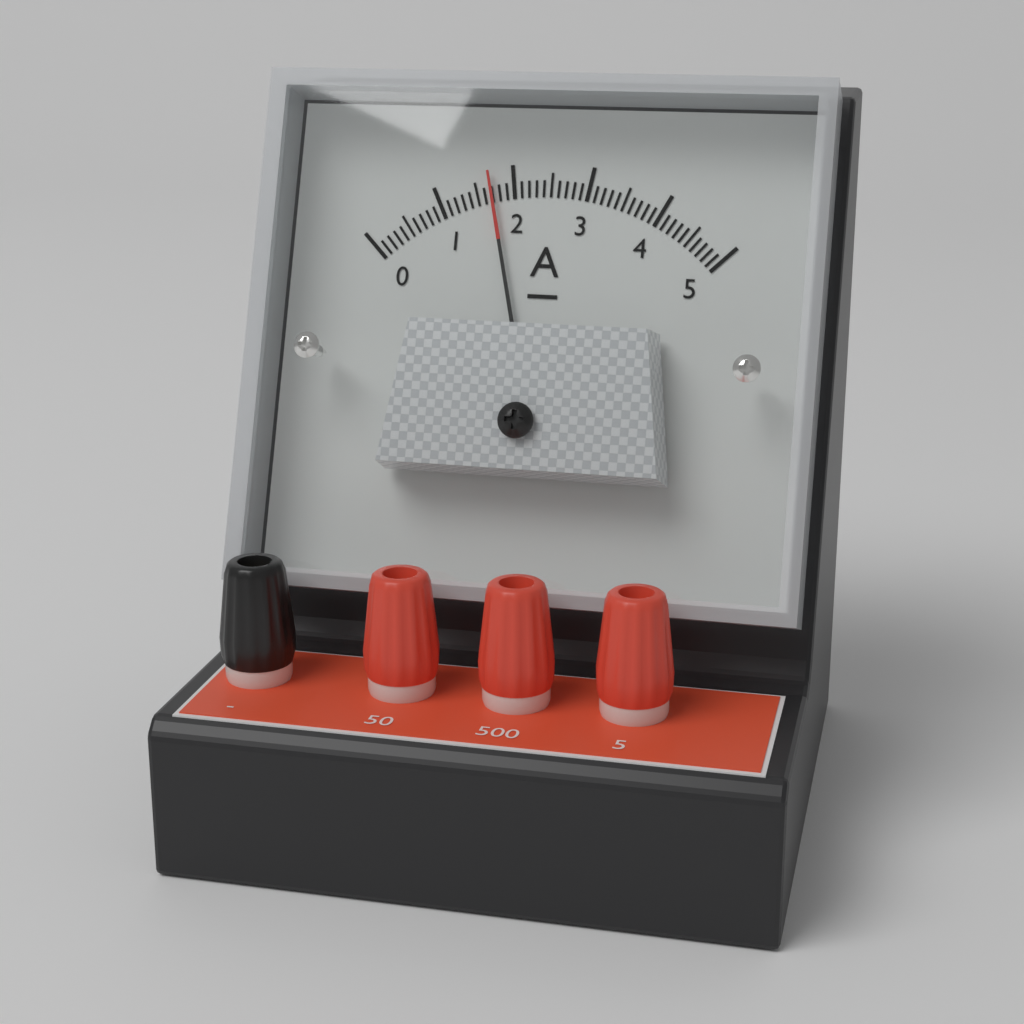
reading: 1.7 A
